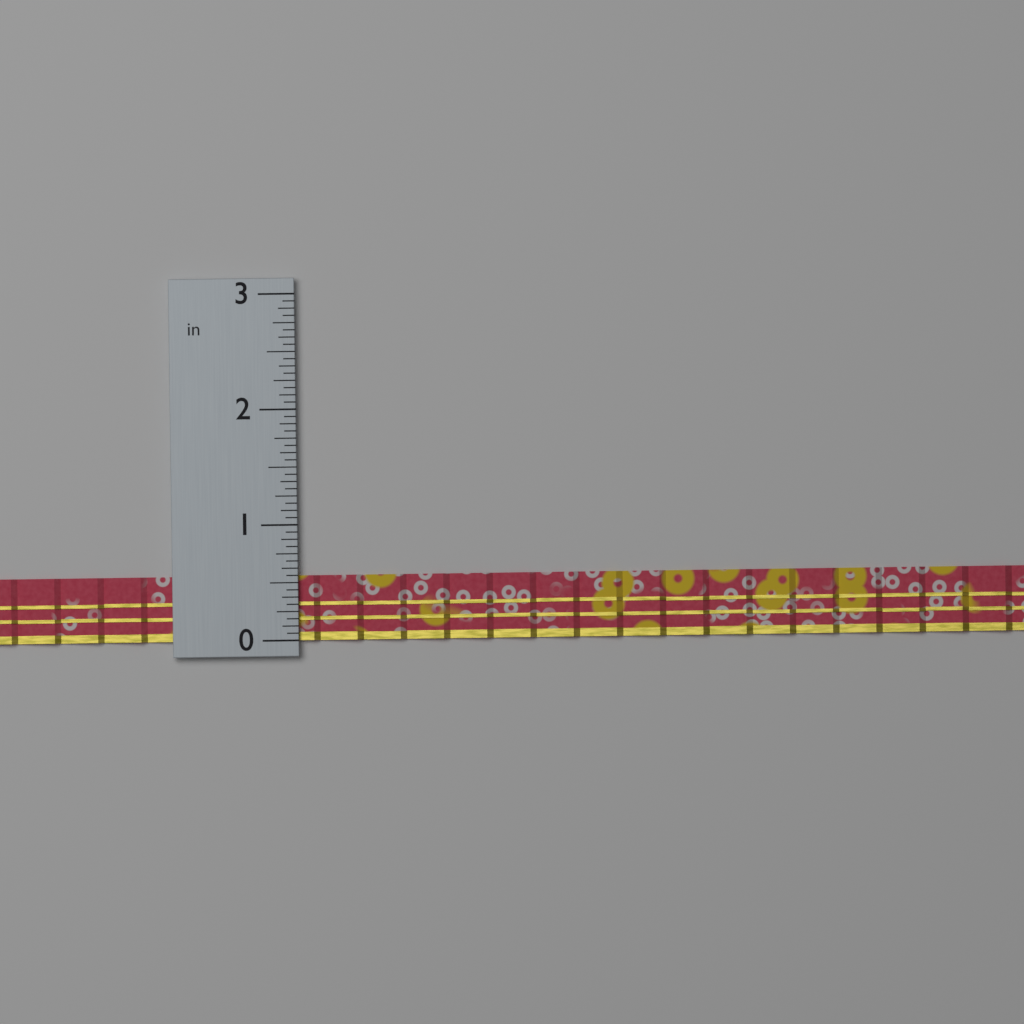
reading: 0.5625 in
